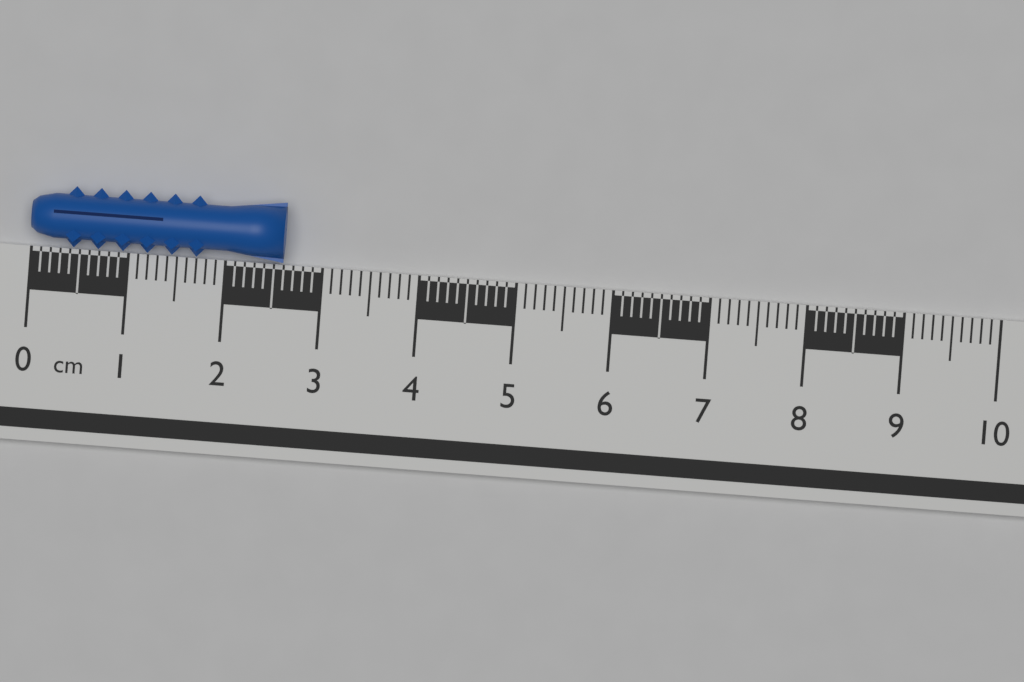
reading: 2.6 cm
